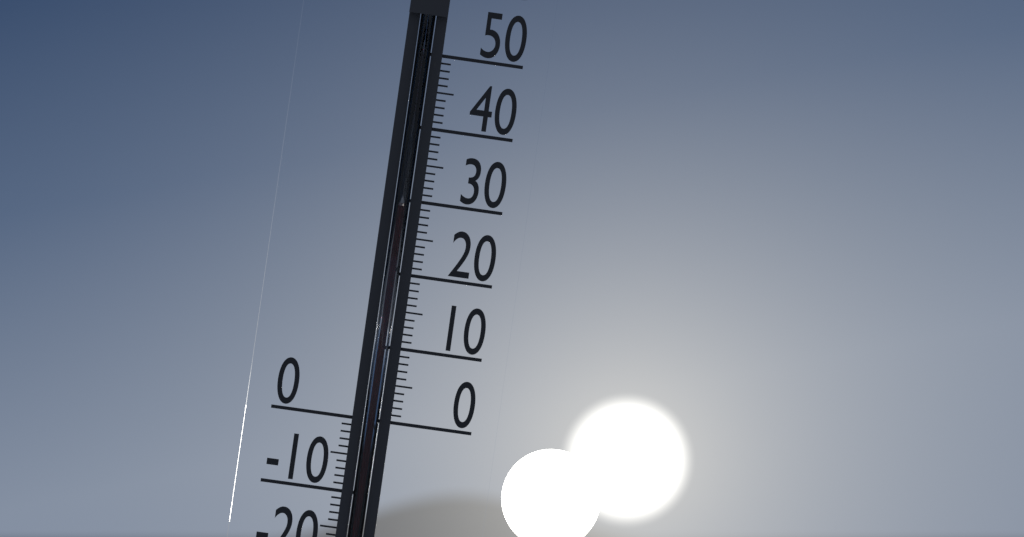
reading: 29 °C
